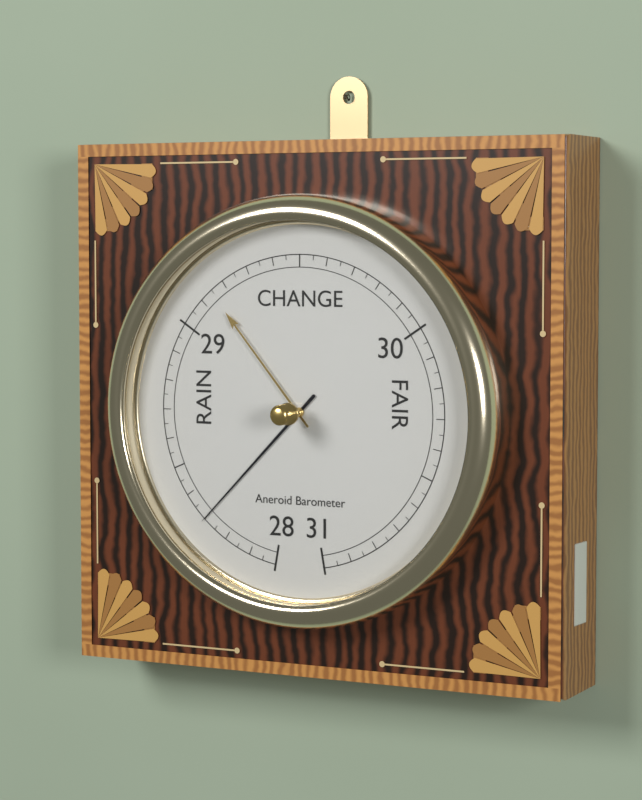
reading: 28.30 inHg
